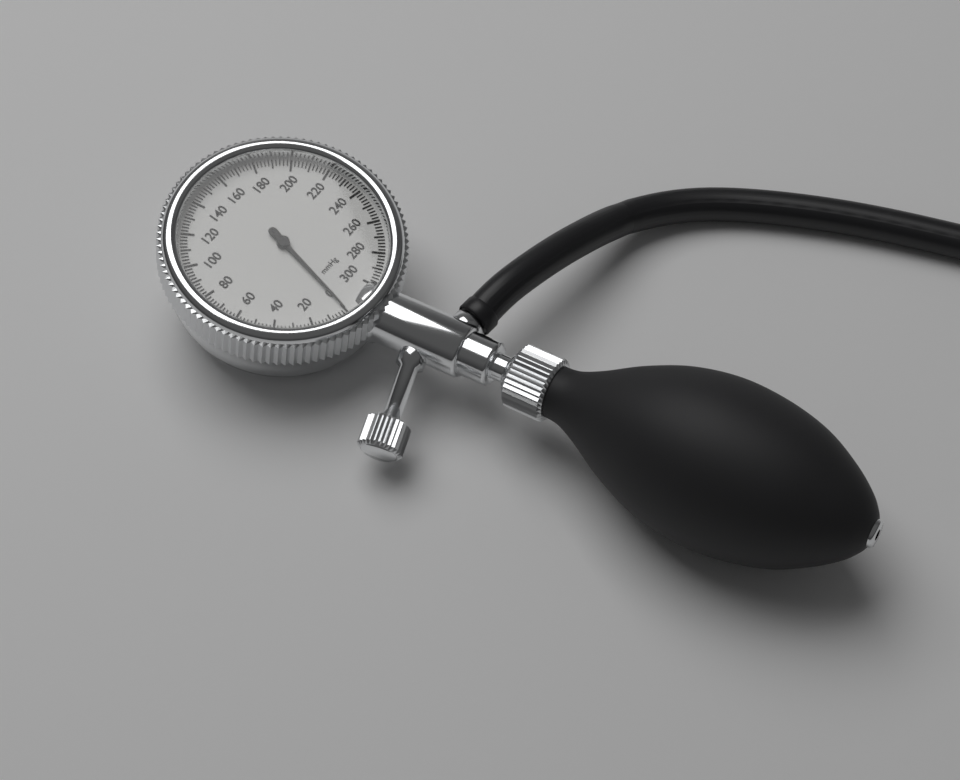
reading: 0 mmHg
